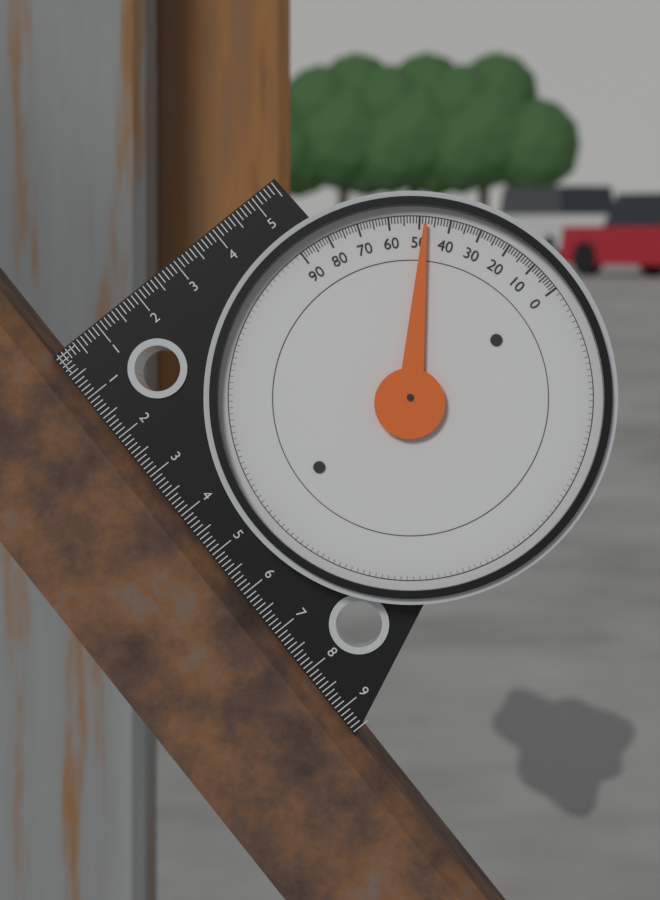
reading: 48 (no unit)
